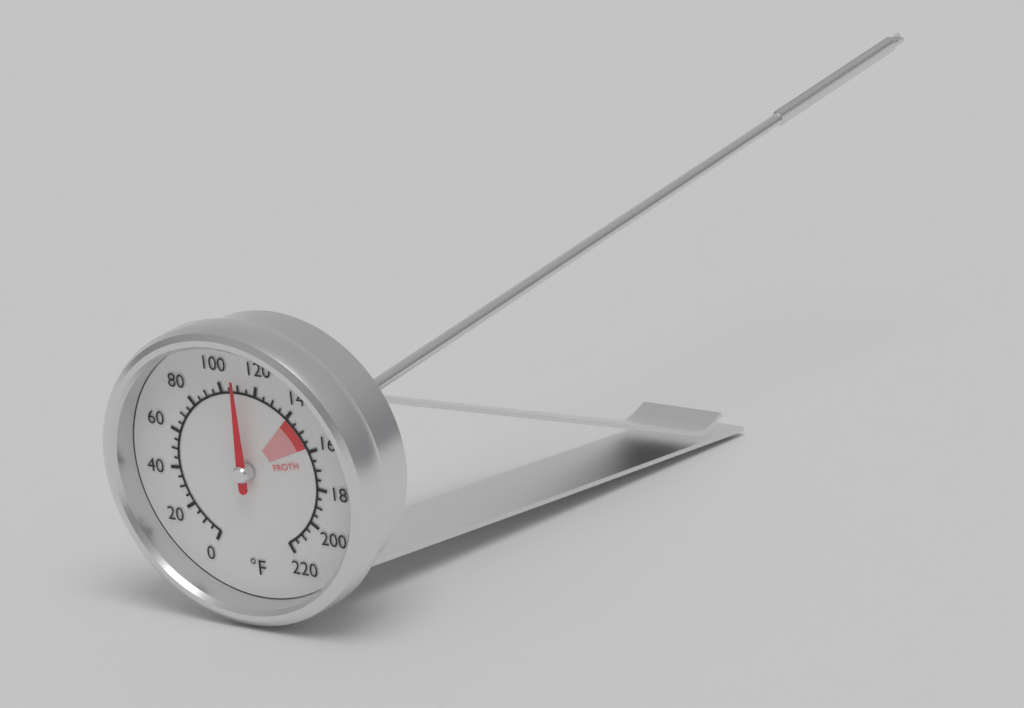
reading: 110 °F
